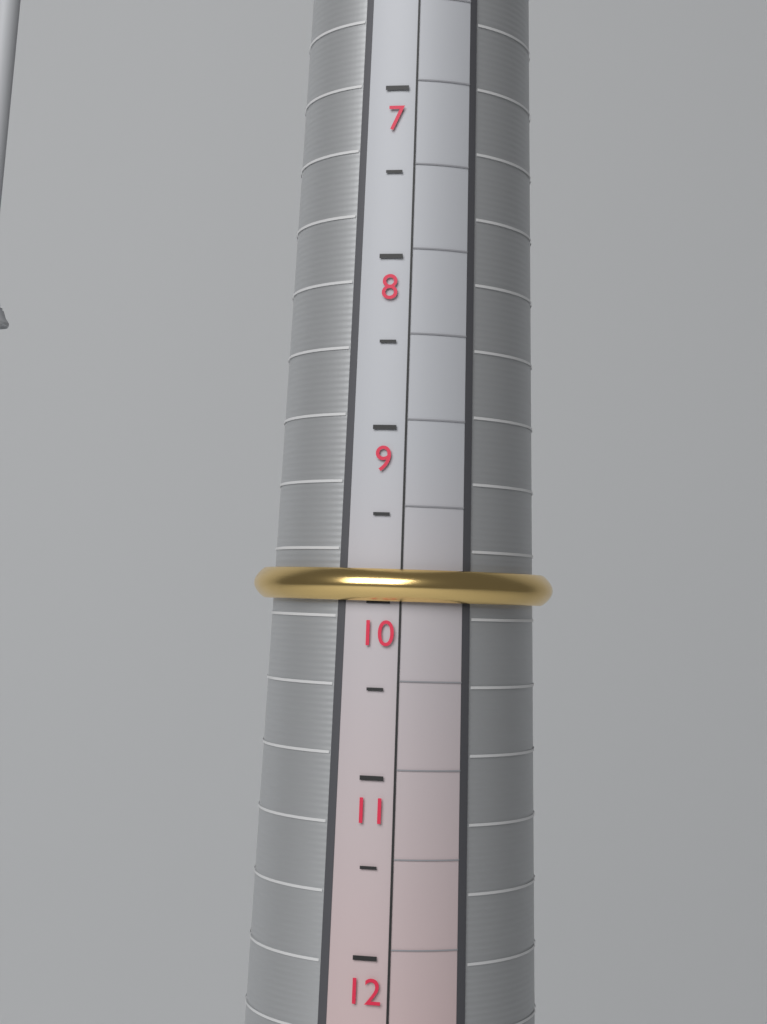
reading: 10.0 (no unit)
